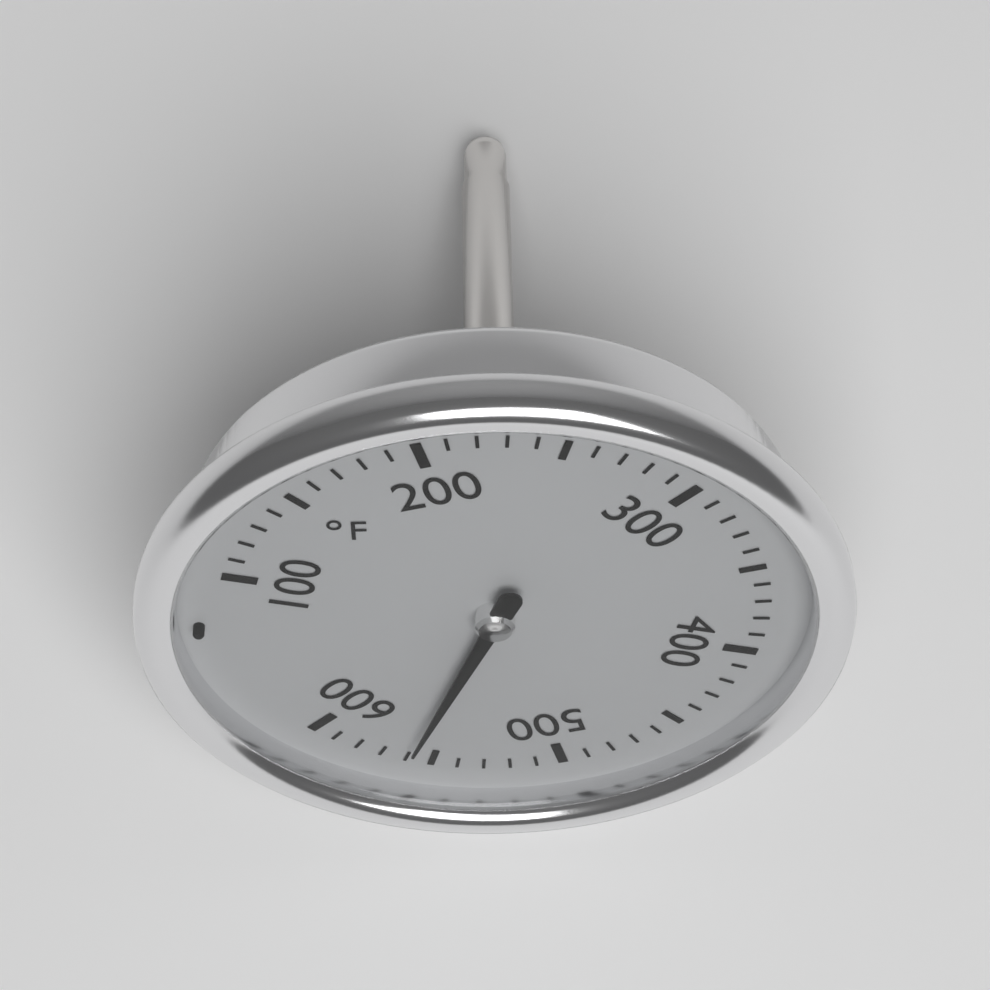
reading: 560 °F
